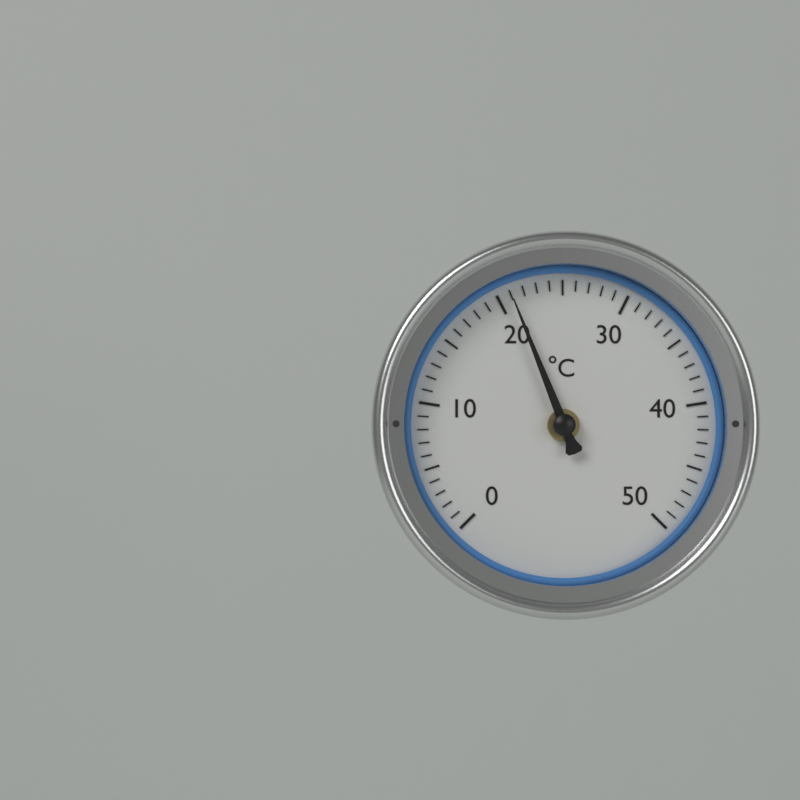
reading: 21 °C
